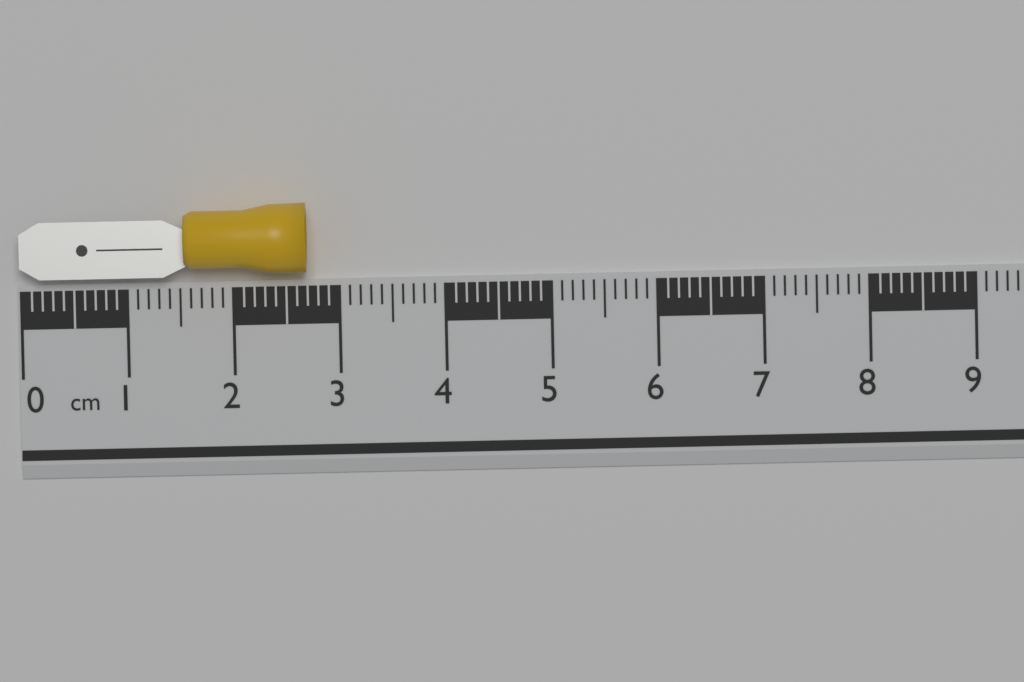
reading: 2.7 cm
